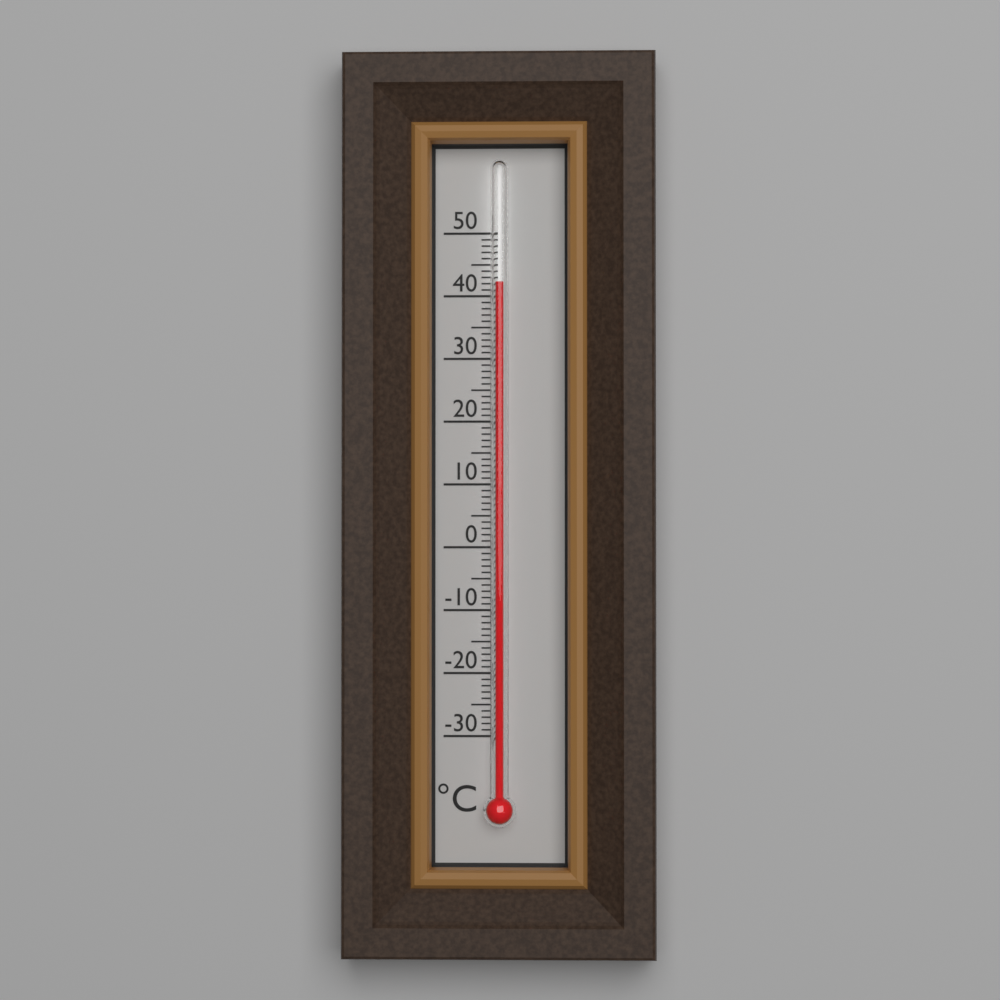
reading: 42 °C
